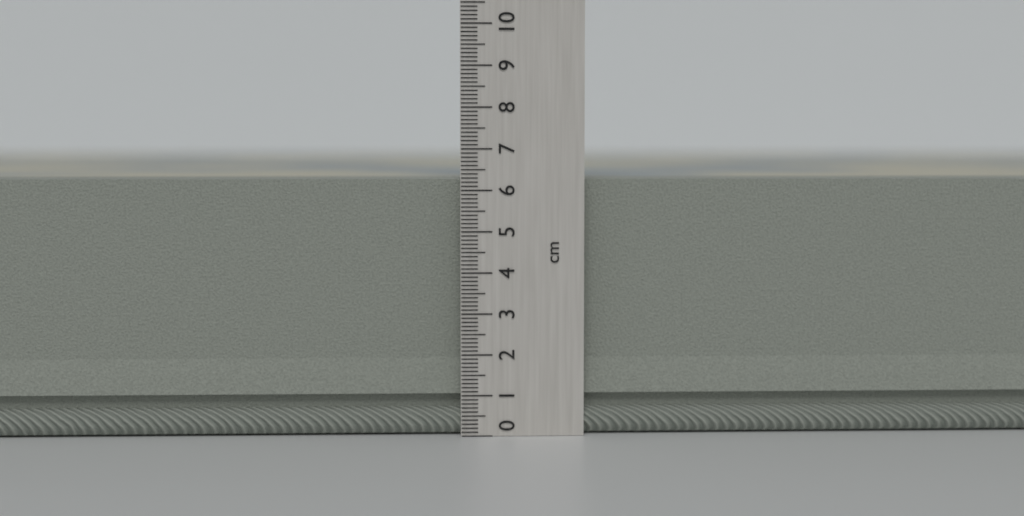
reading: 6.3 cm
